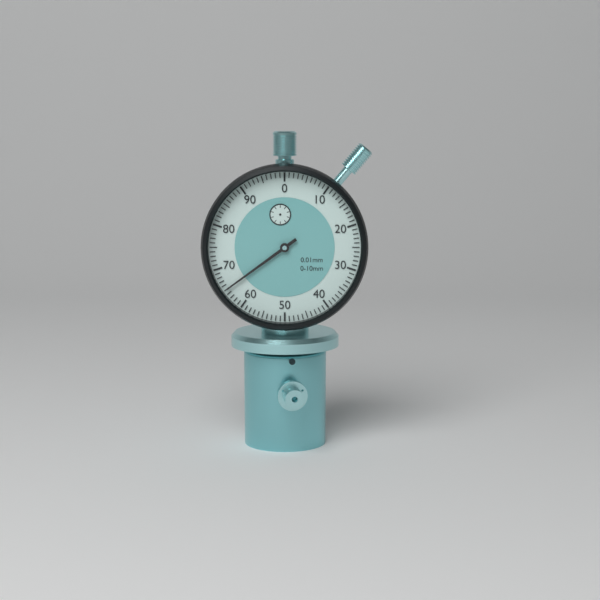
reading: 0.65 mm
